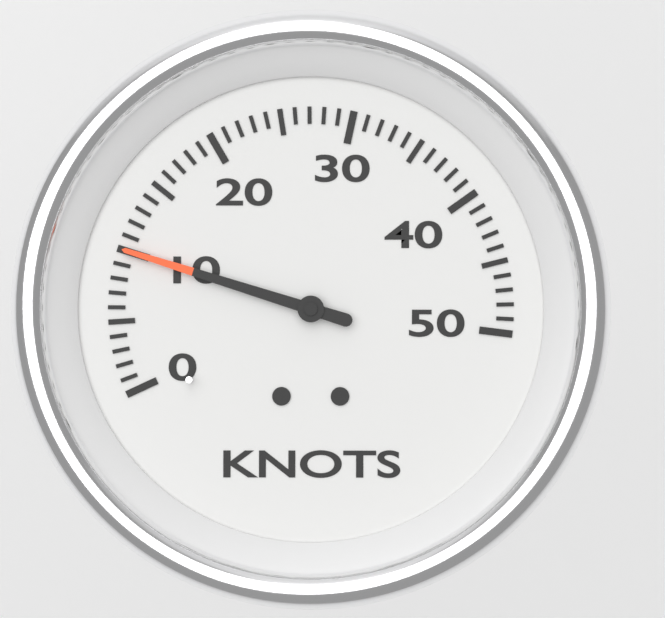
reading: 10 knots
